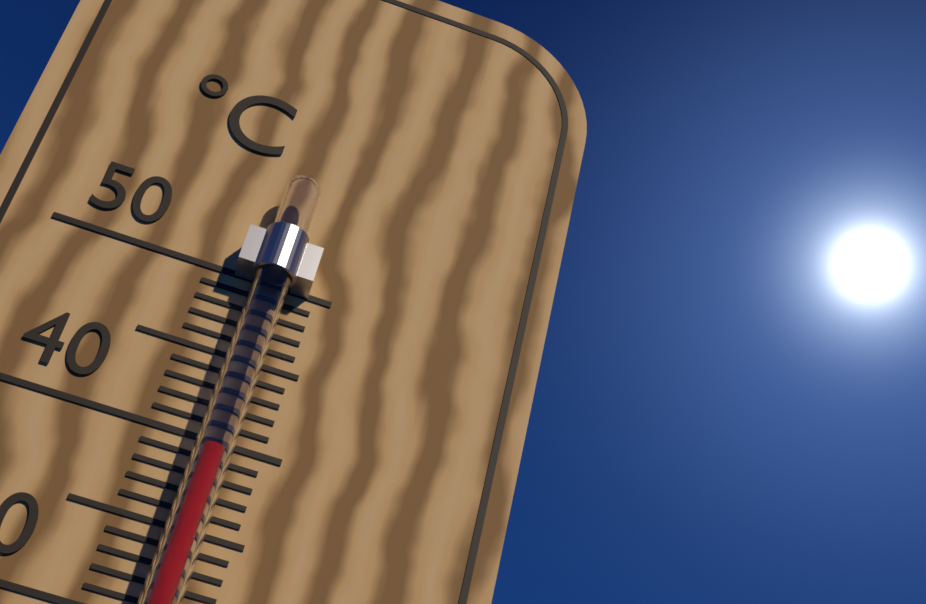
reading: 39 °C
